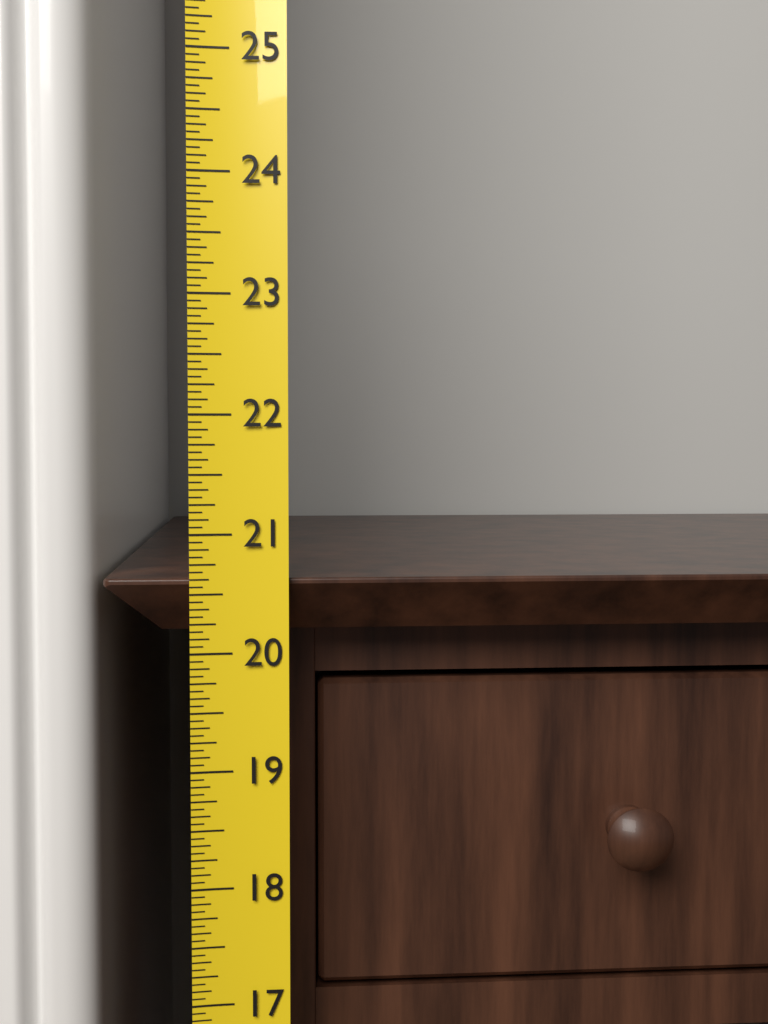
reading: 20.6250 (no unit)
